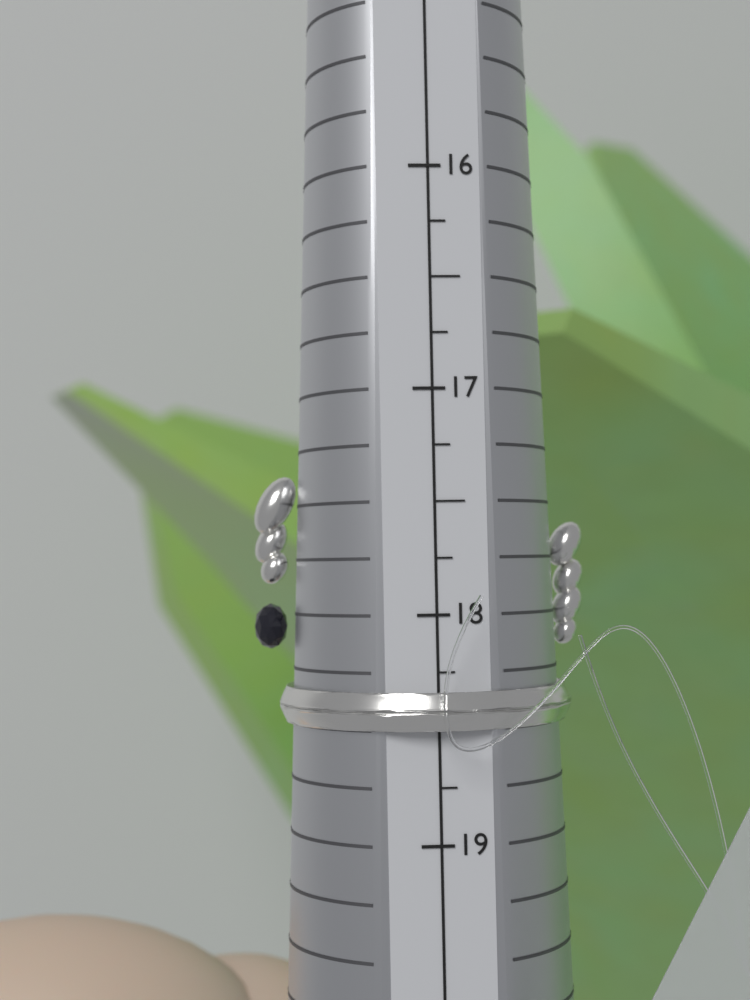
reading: 18.50 (no unit)
